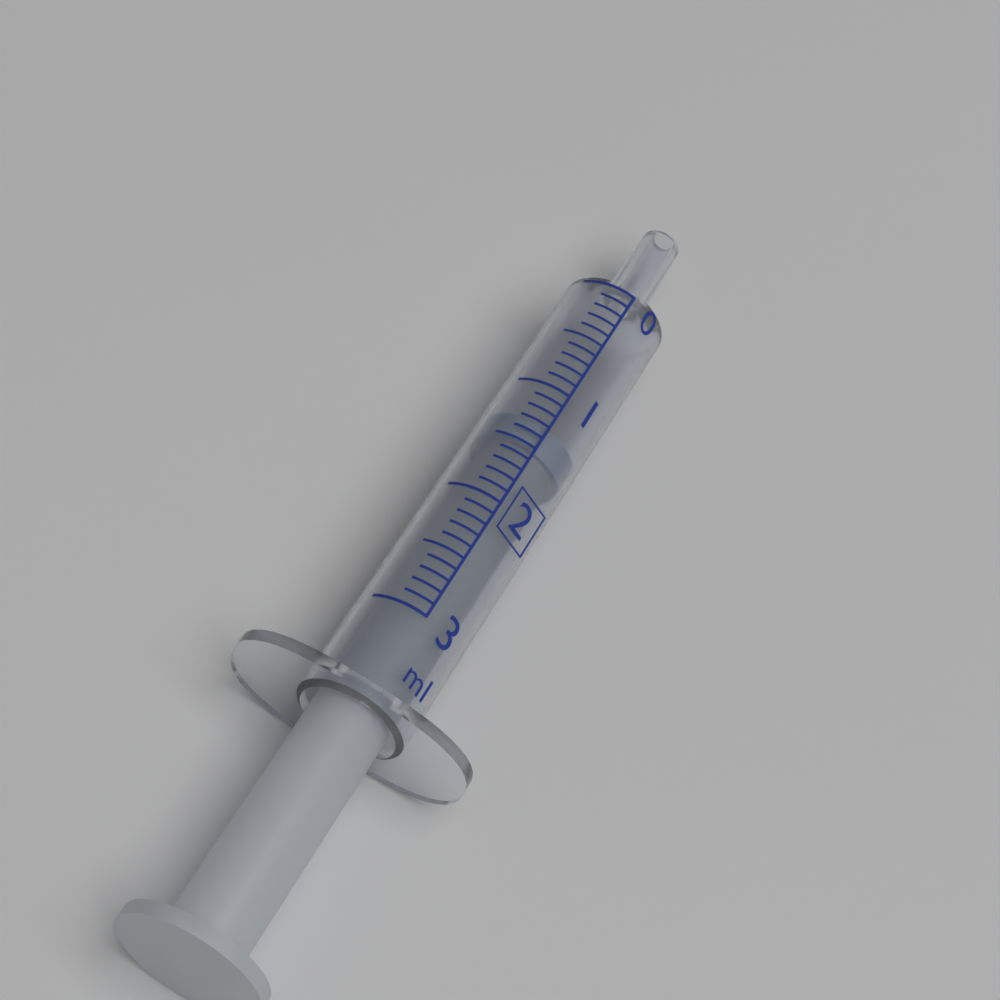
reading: 1.3 ml
